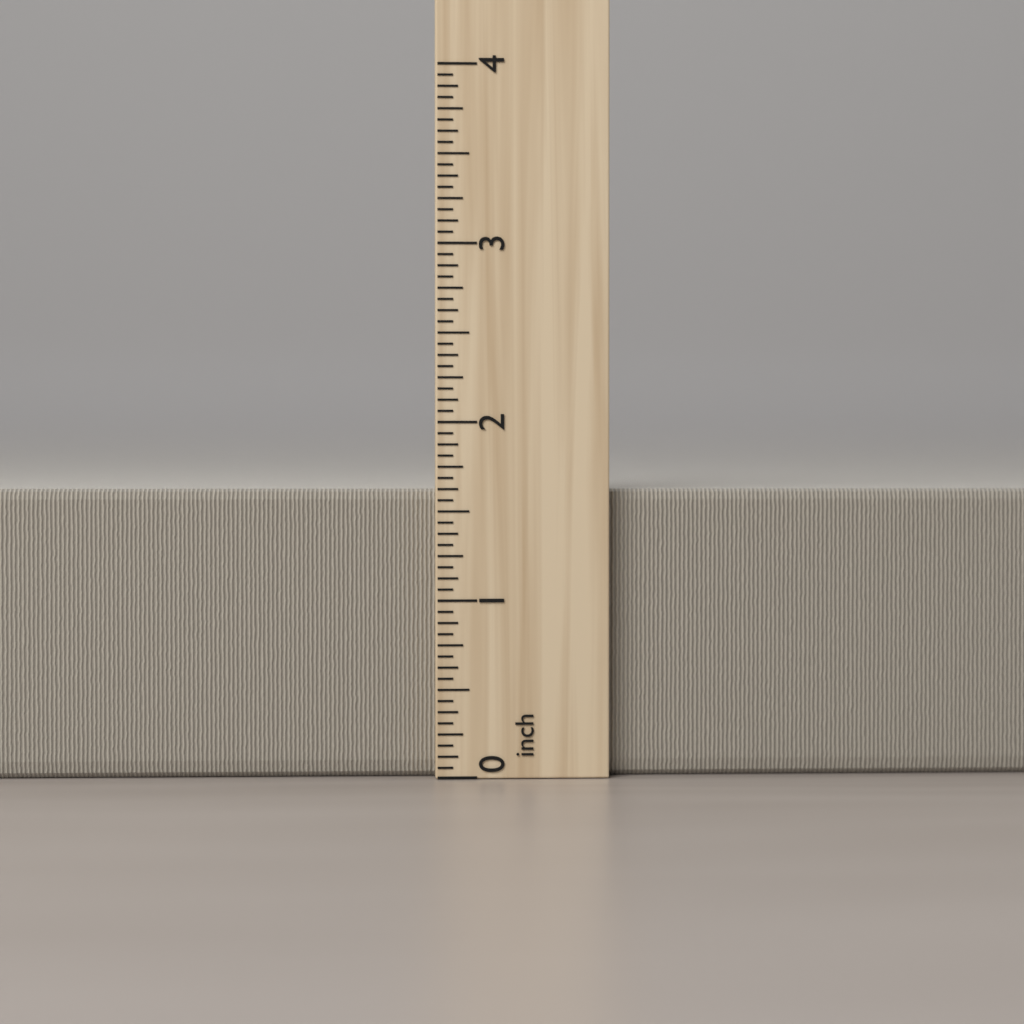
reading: 1.6250 inch
